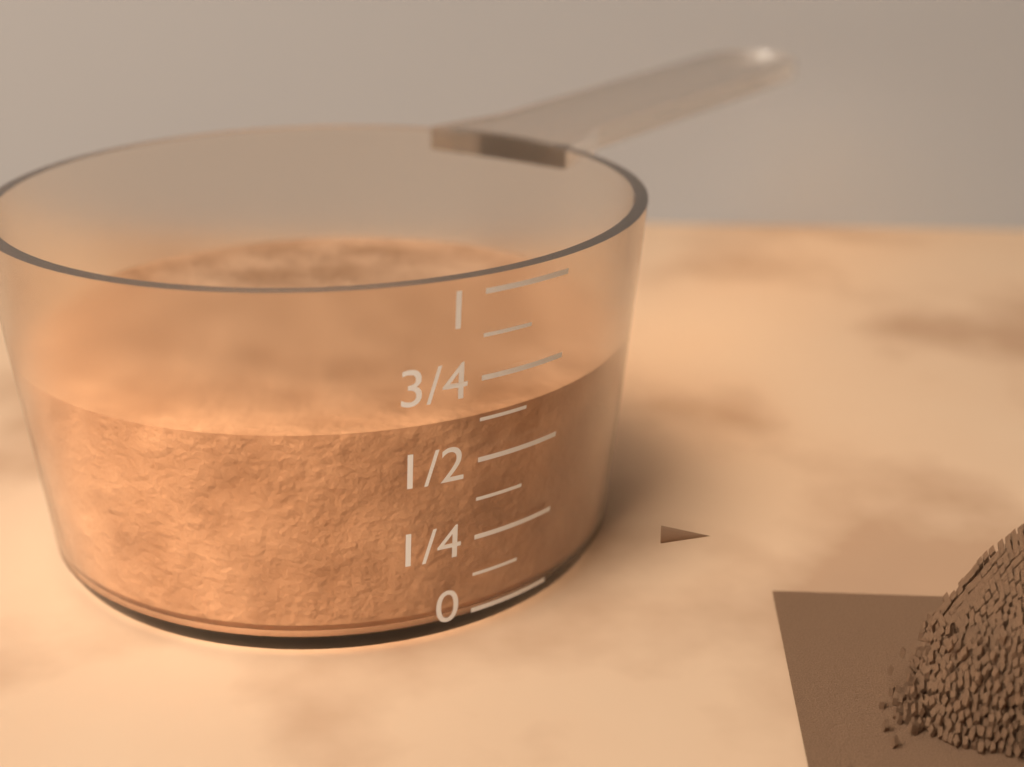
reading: 0.625 (no unit)
